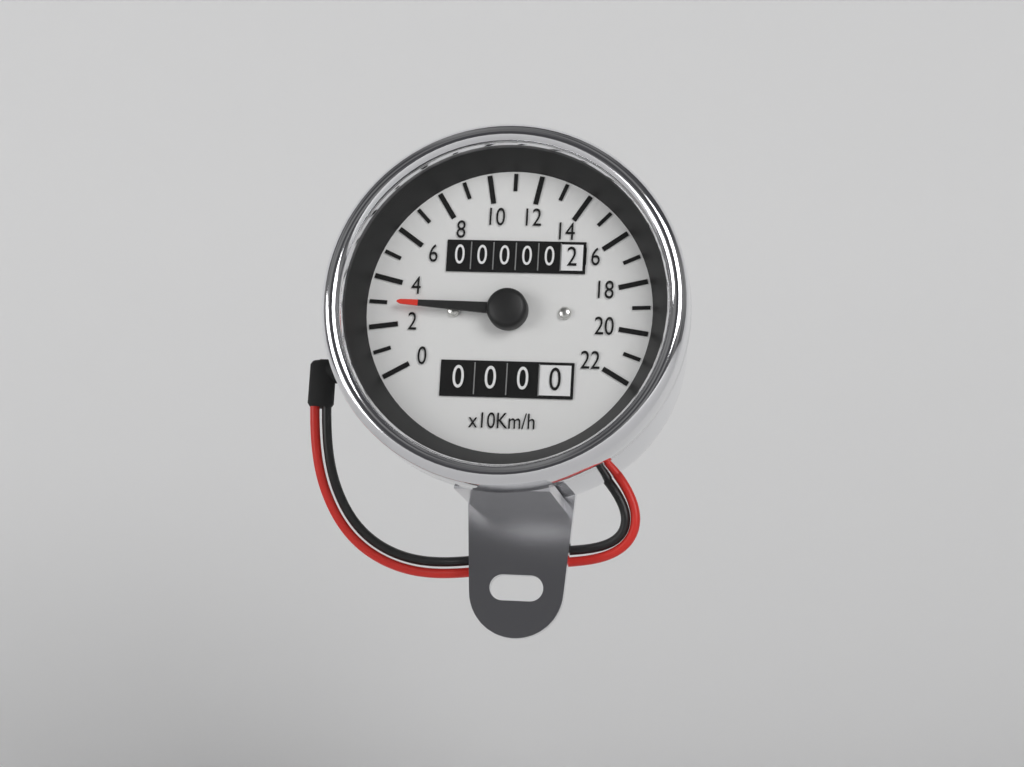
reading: 30 km/h
